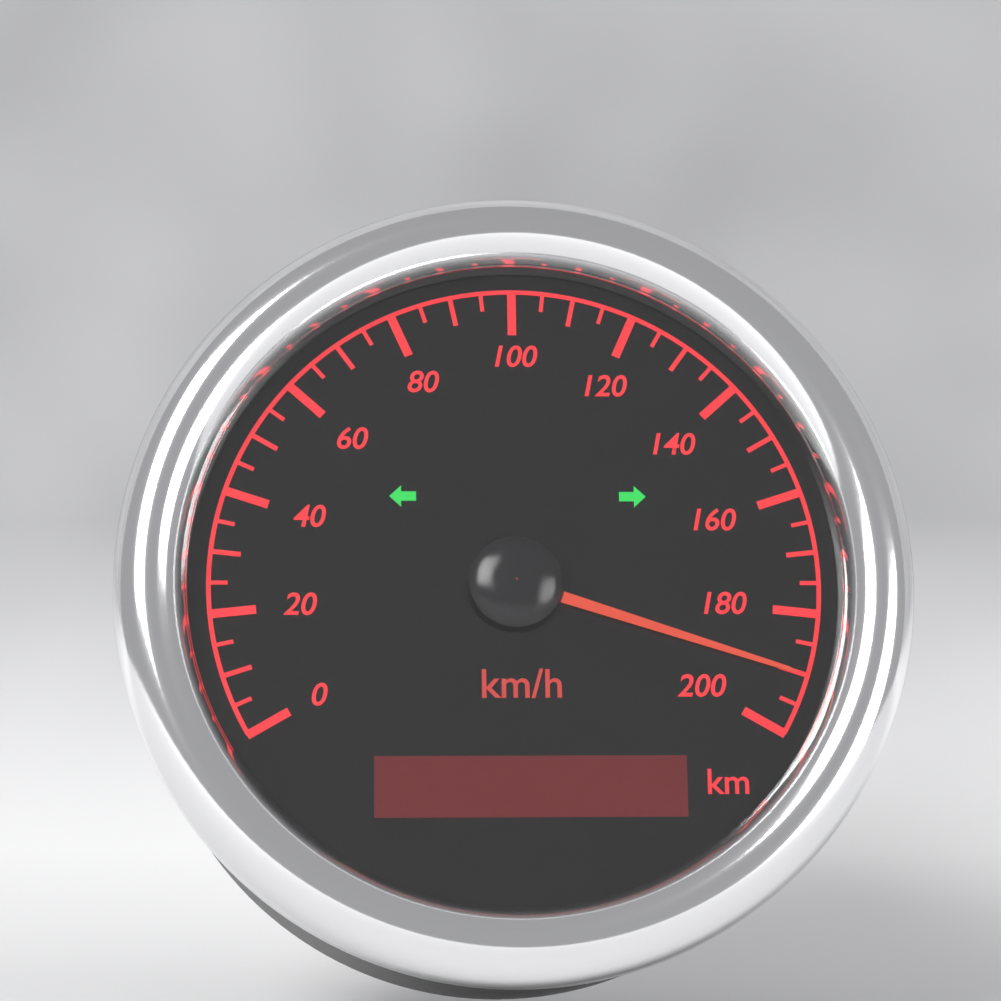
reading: 190 km/h
